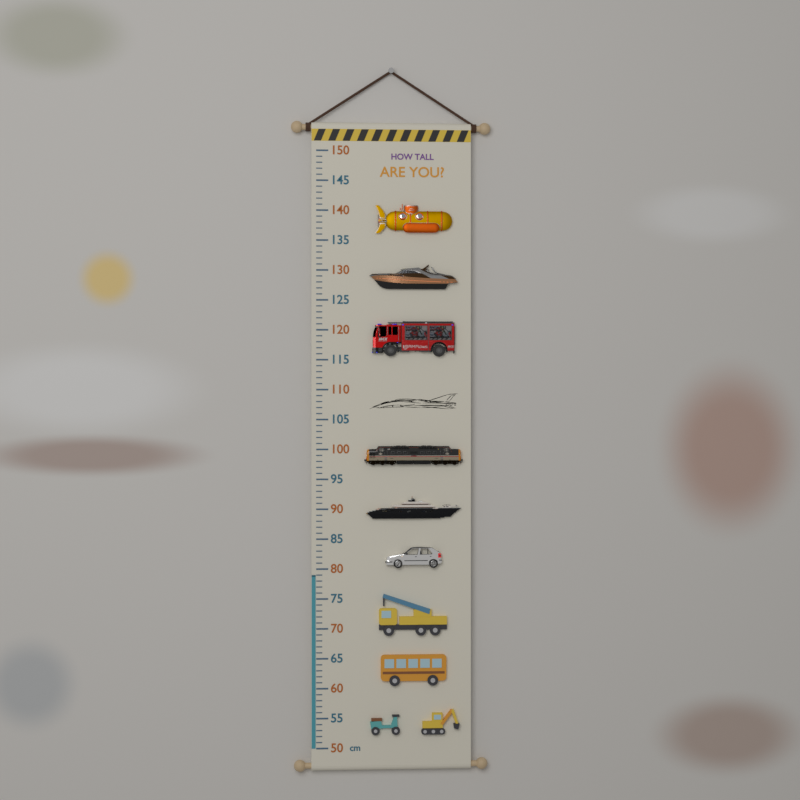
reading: 79 cm
